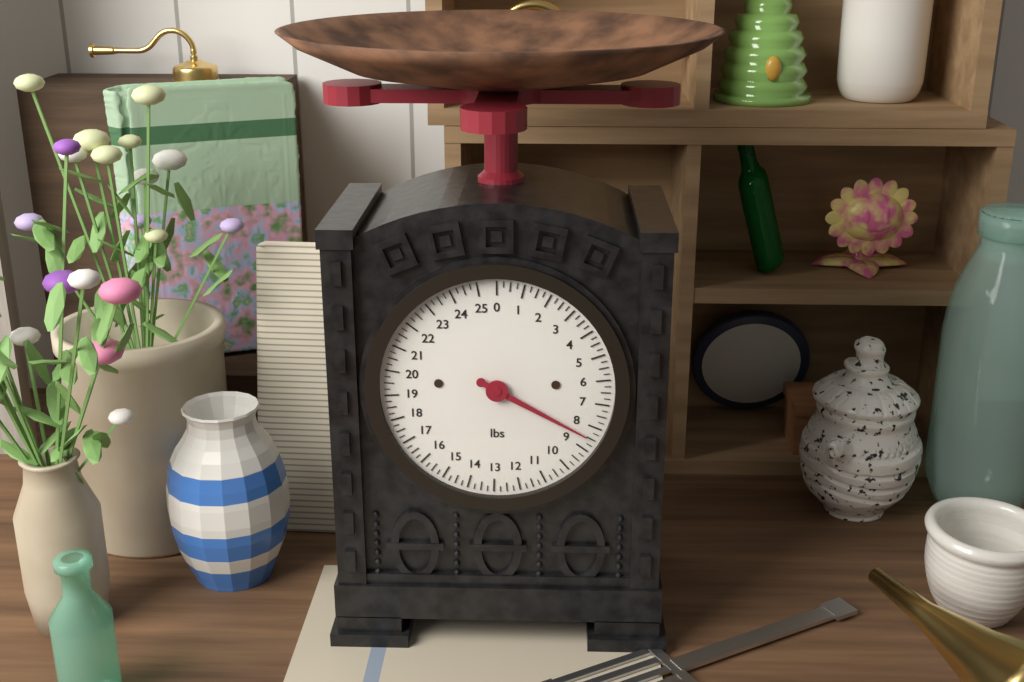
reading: 8.50 lbs
